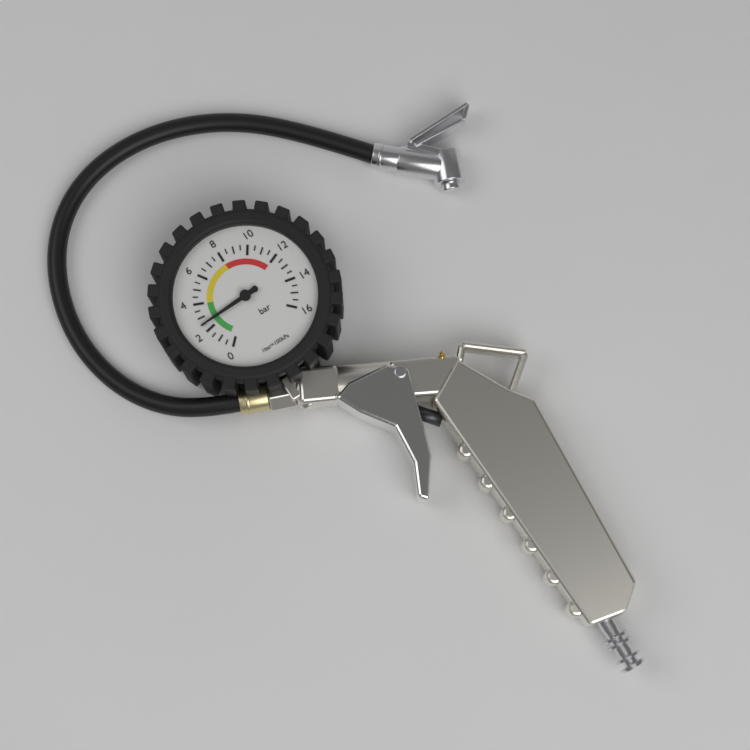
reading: 2.5 bar
